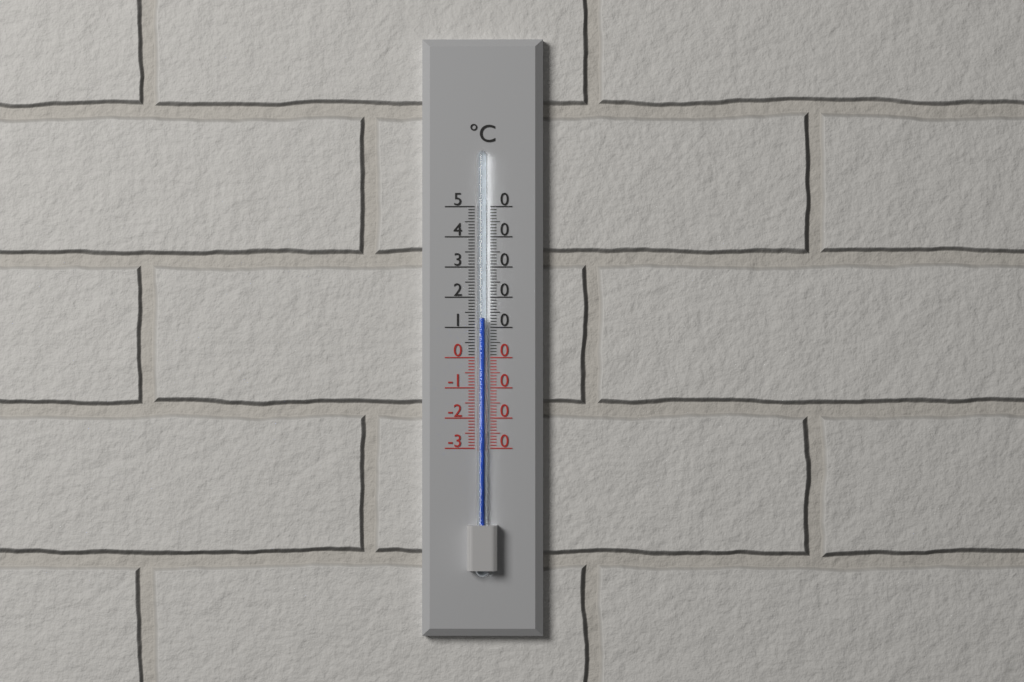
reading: 13 °C
